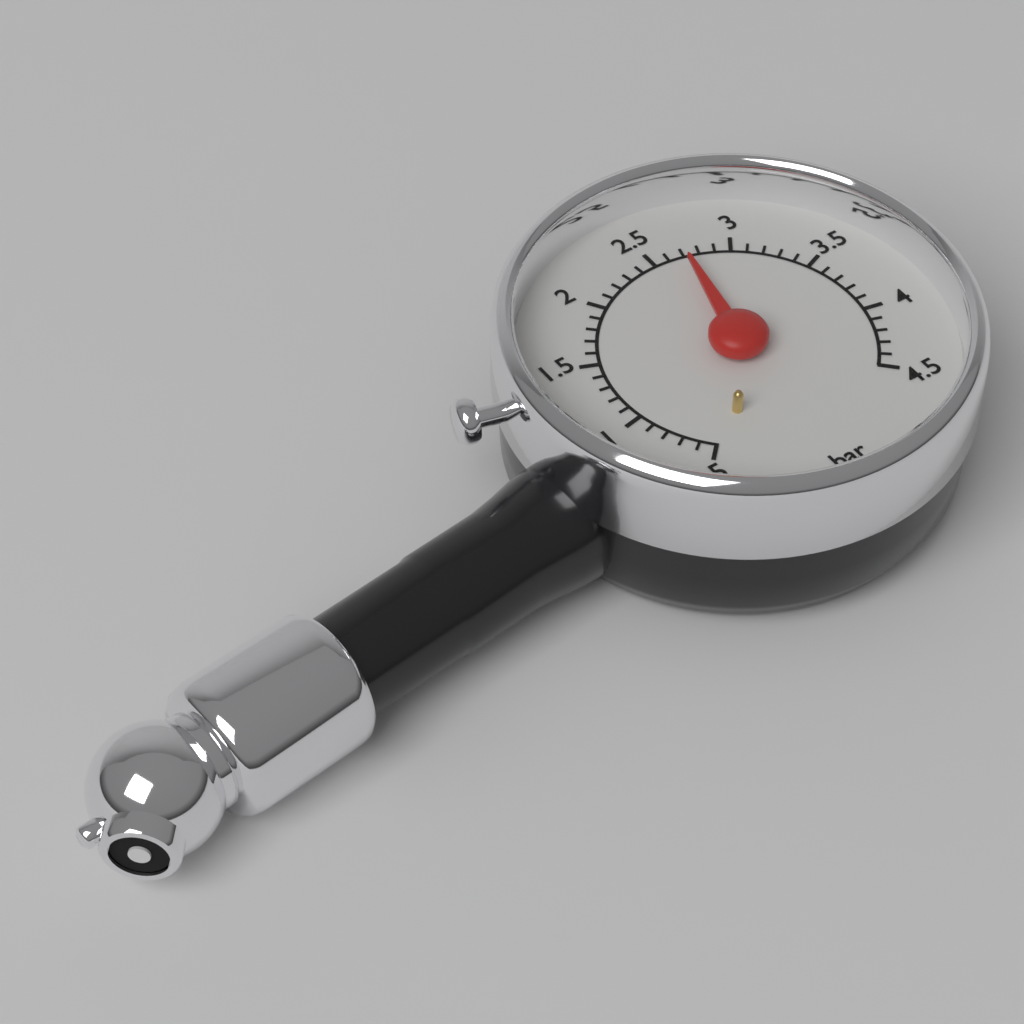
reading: 2.7 bar
